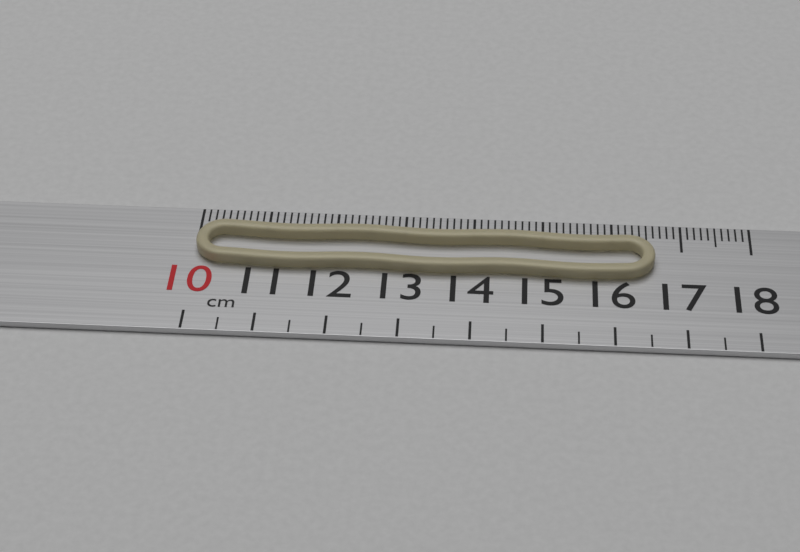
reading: 16.6 cm
